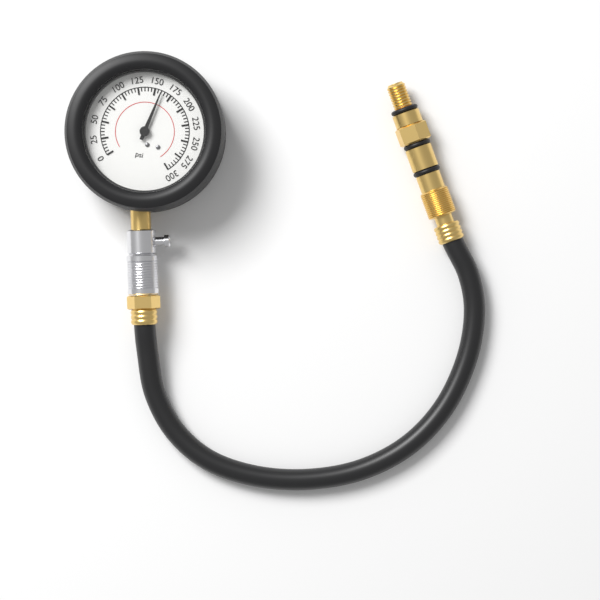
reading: 160 psi
